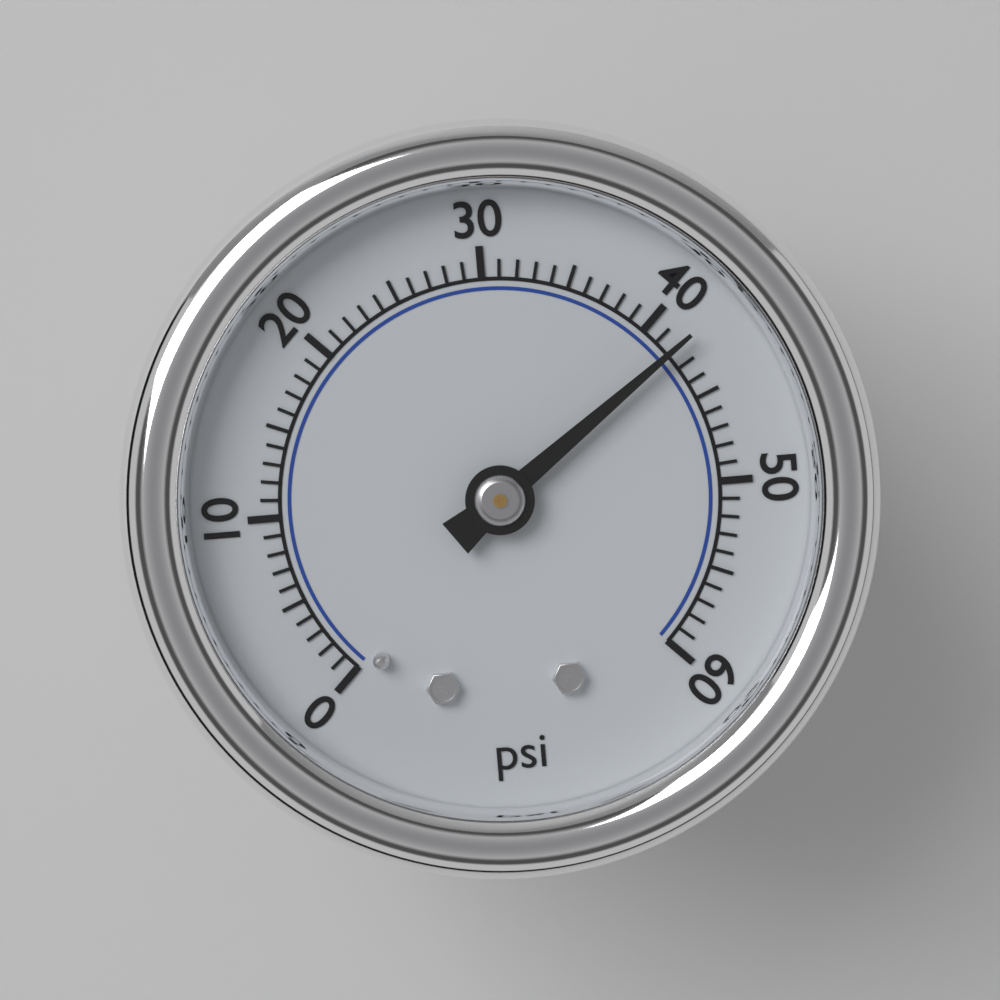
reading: 42 psi
